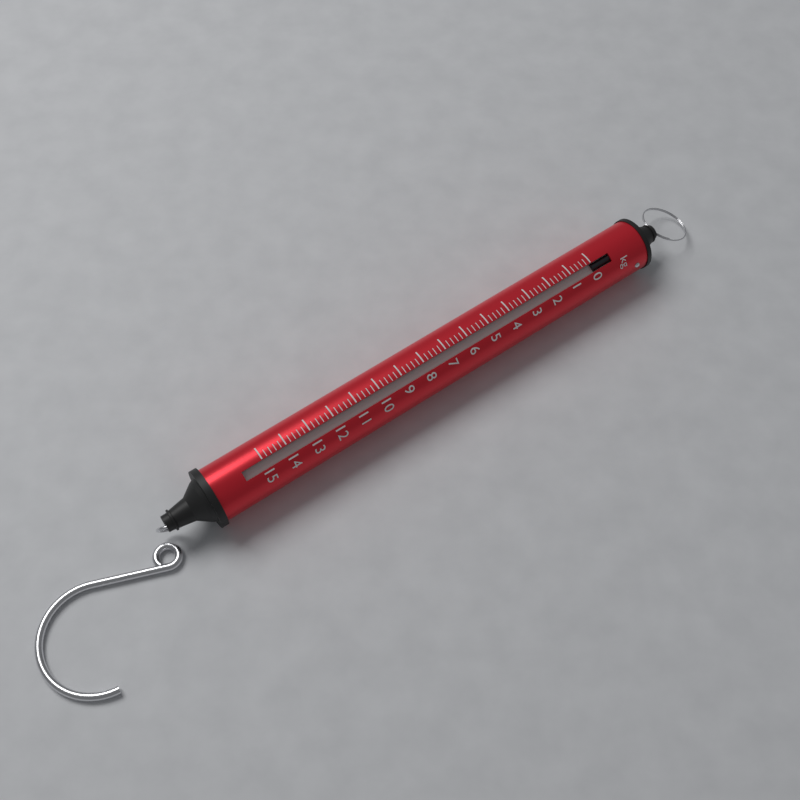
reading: 0.0 kg
